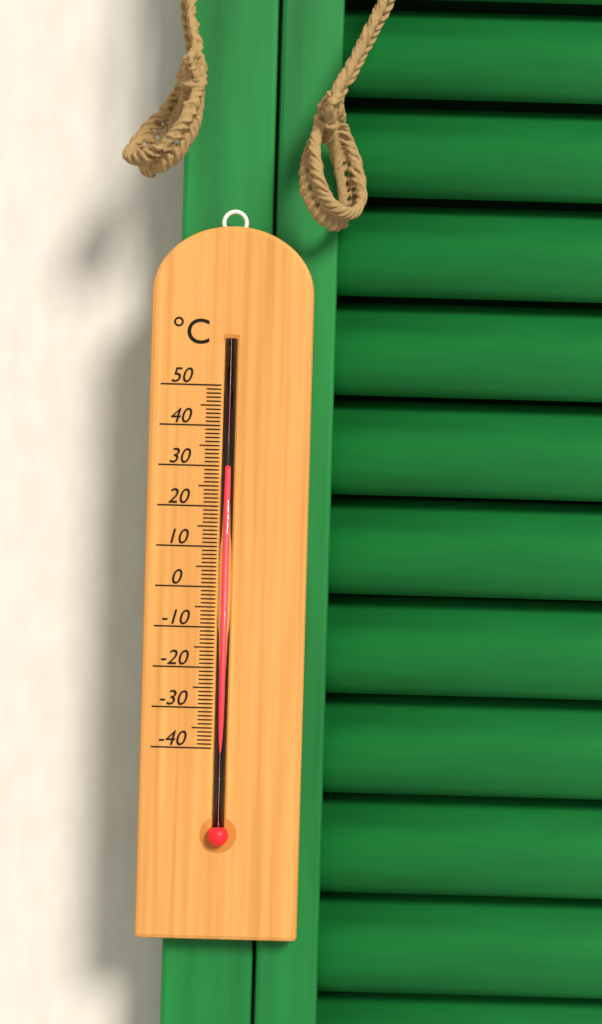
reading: 29 °C
